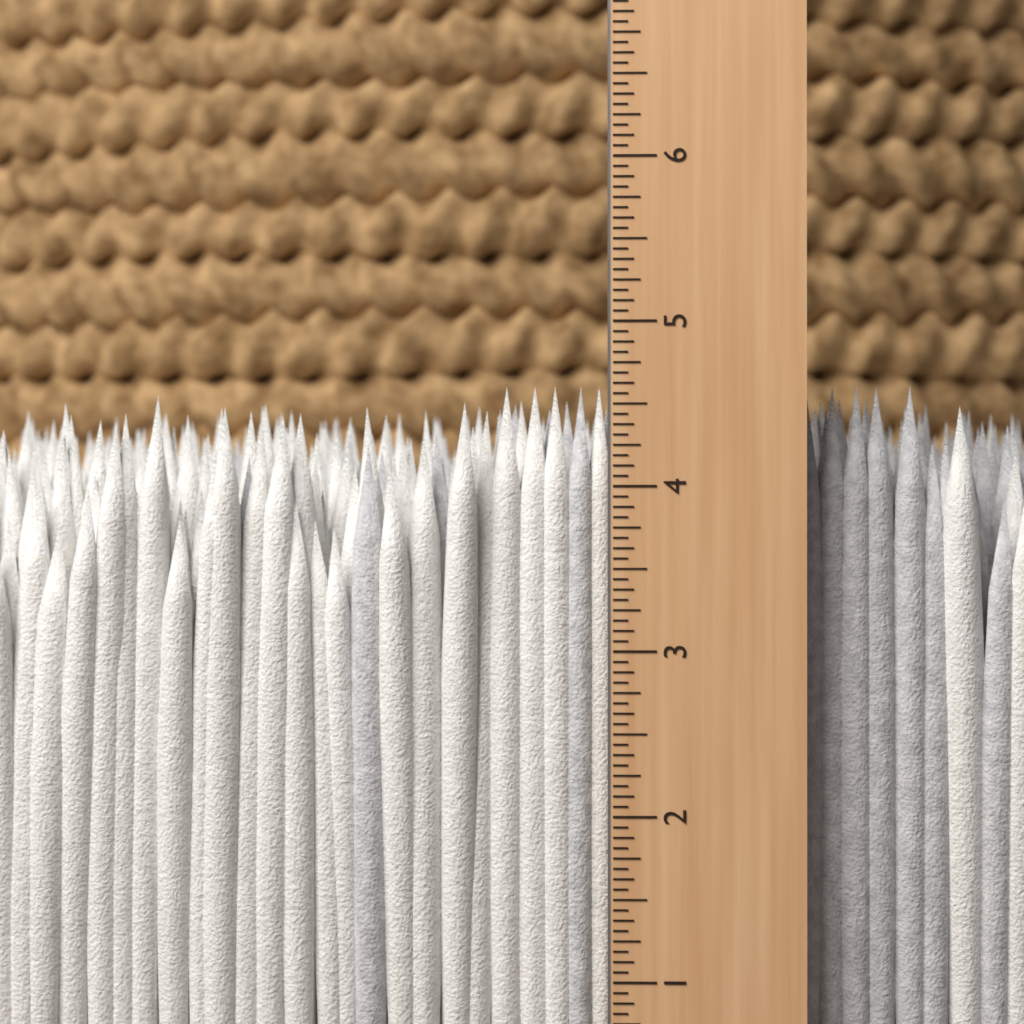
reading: 4.6250 in
